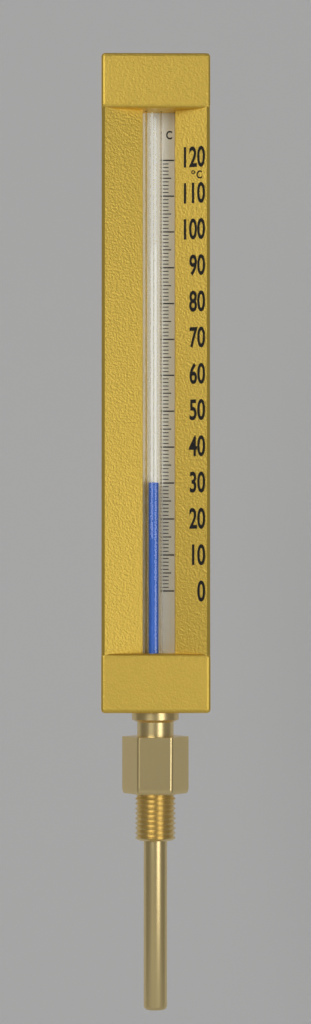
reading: 30 °C
